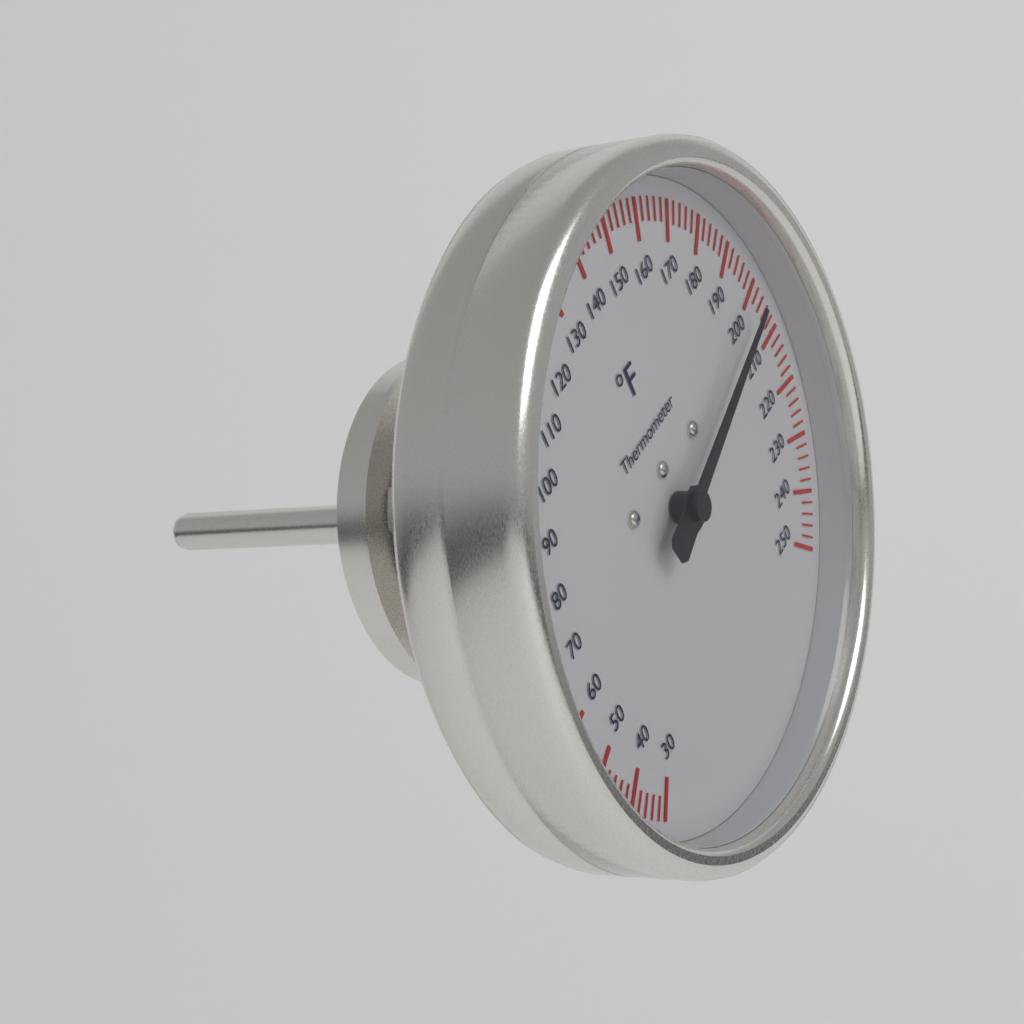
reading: 202 °F
